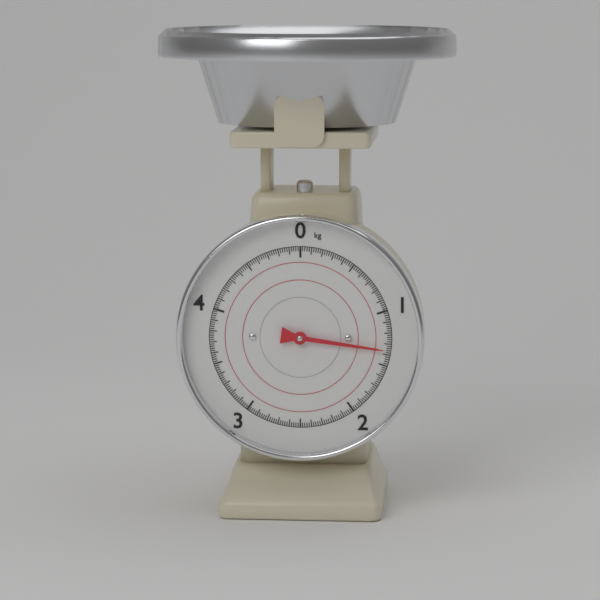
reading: 1.36 kg
